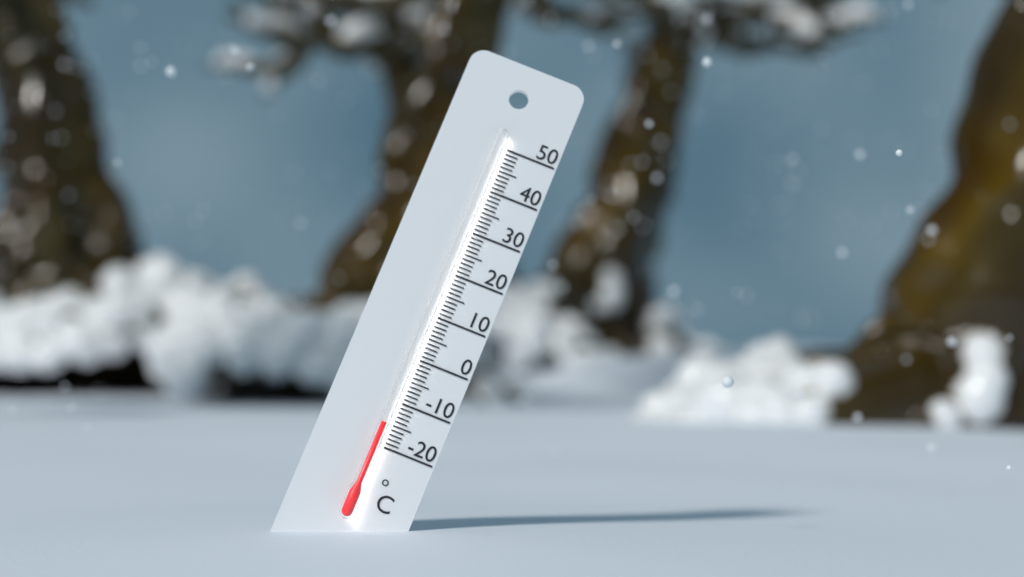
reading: -15 °C
